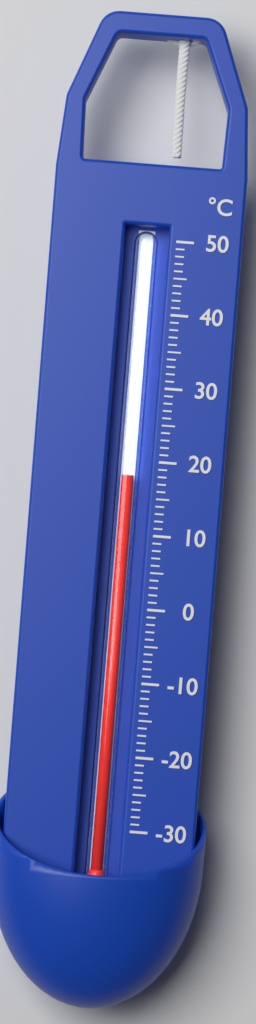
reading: 18 °C
